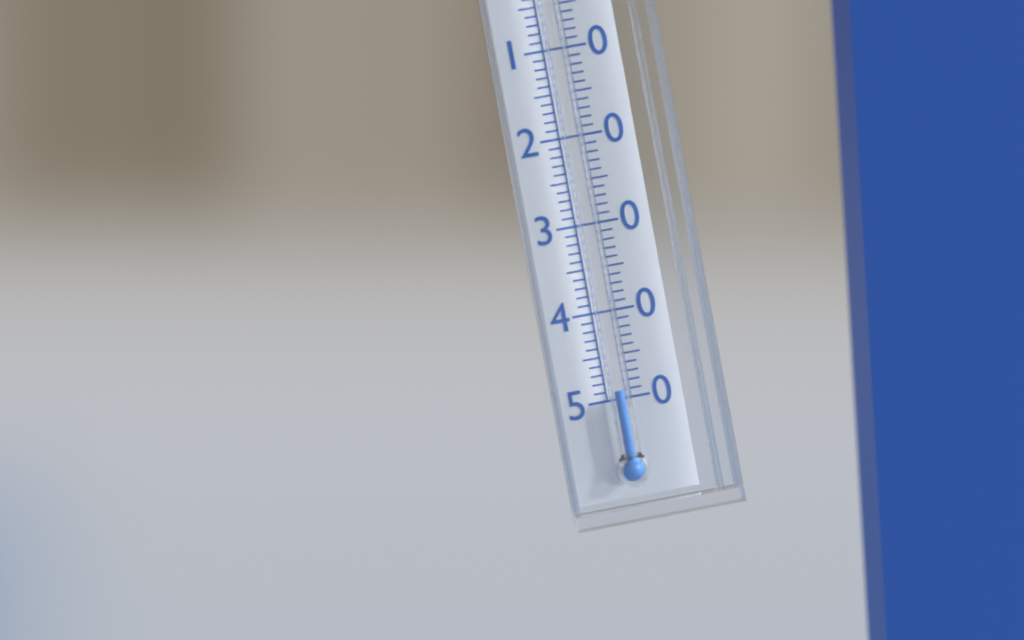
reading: -49 °C
